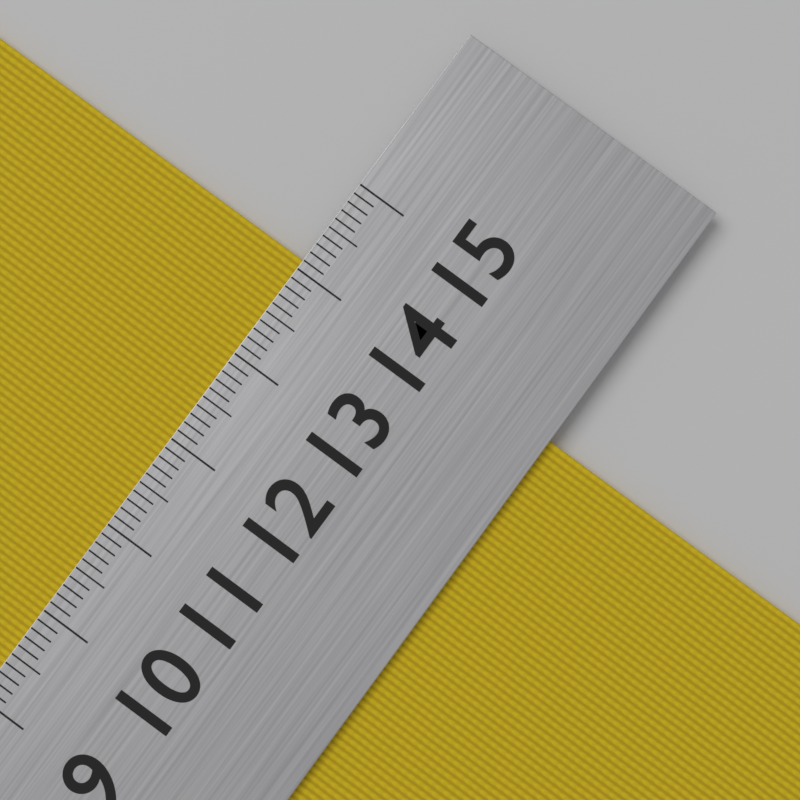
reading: 14.1 cm
